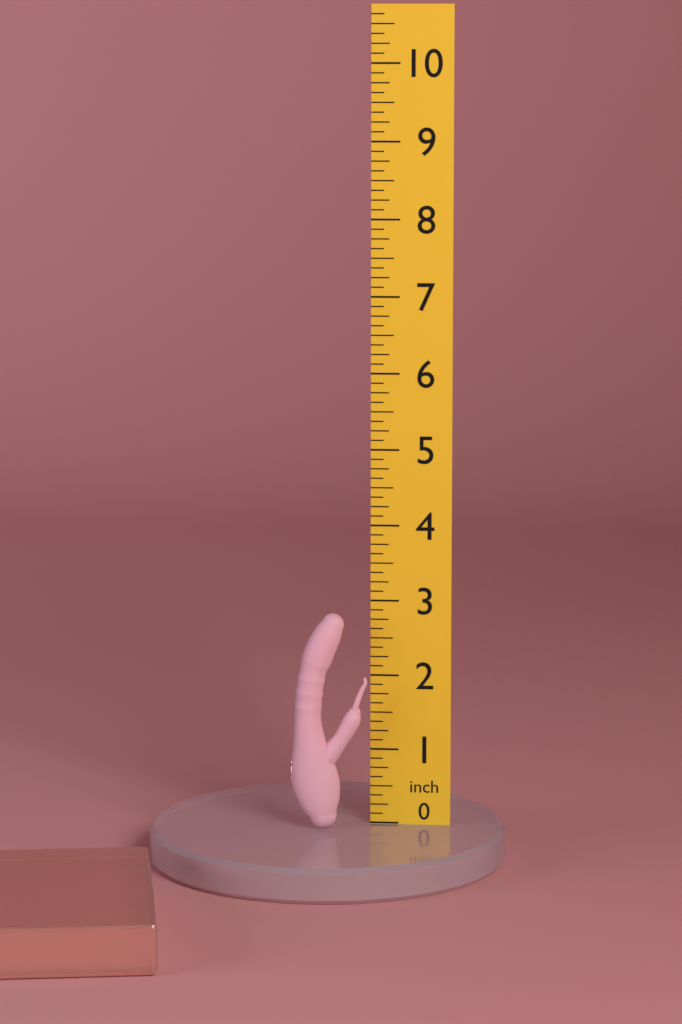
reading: 2.875 inch
